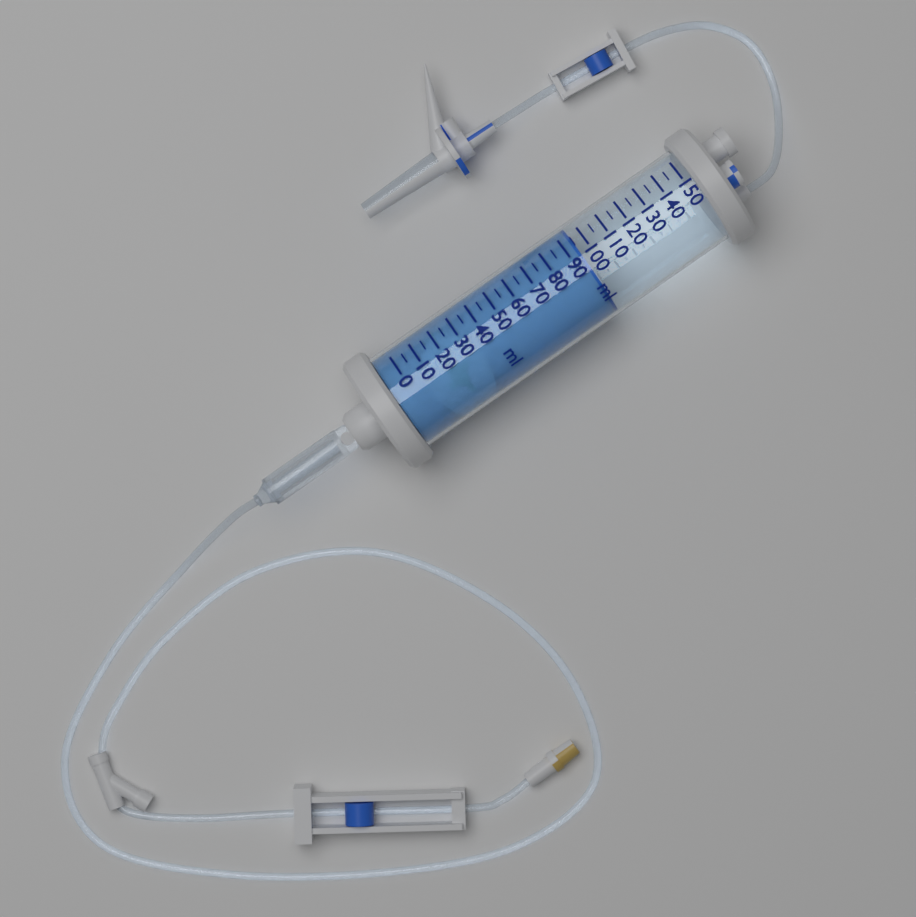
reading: 95 ml
